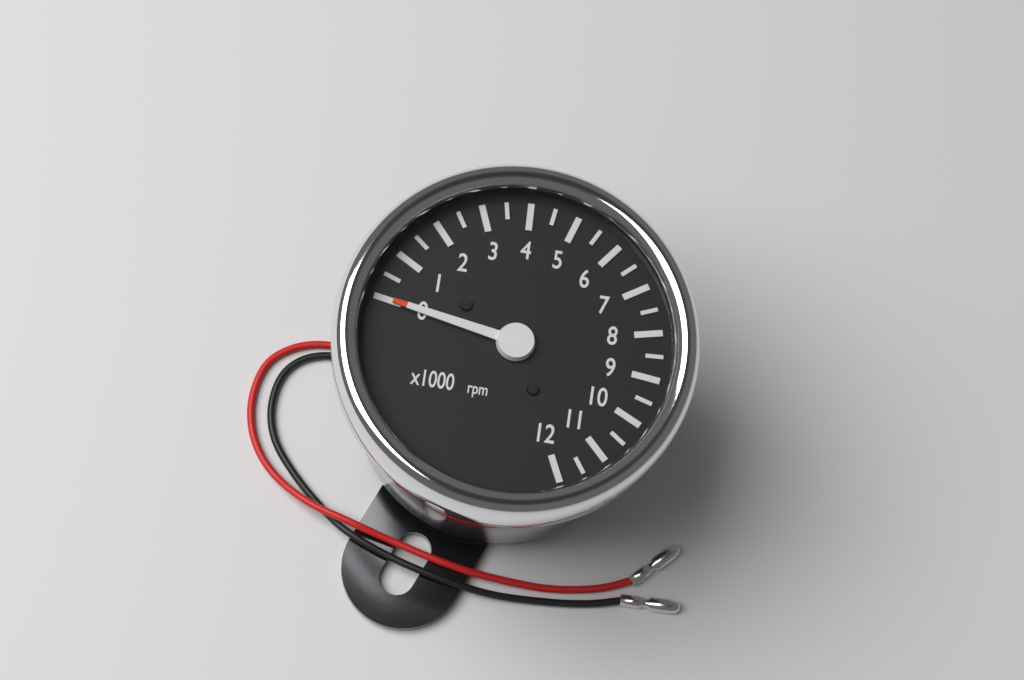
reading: 0 rpm
